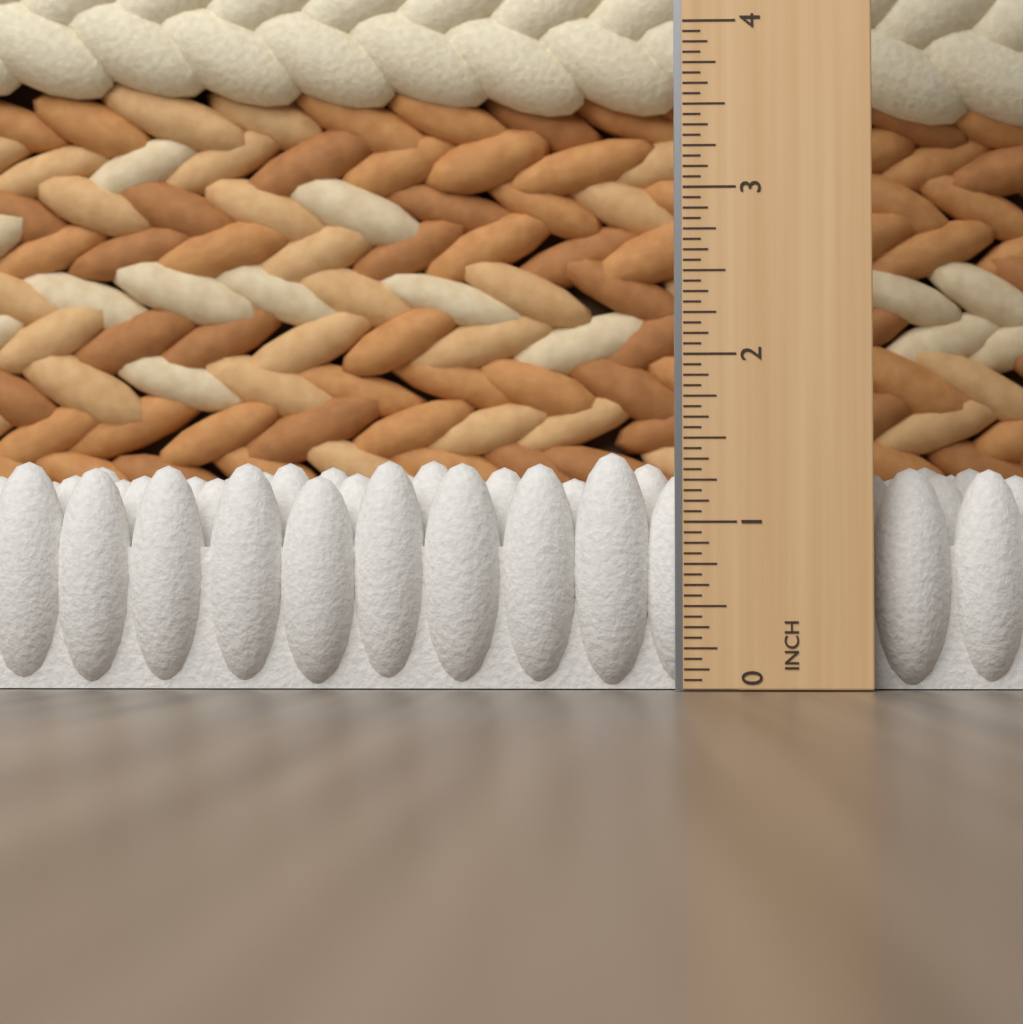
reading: 1.4375 in
